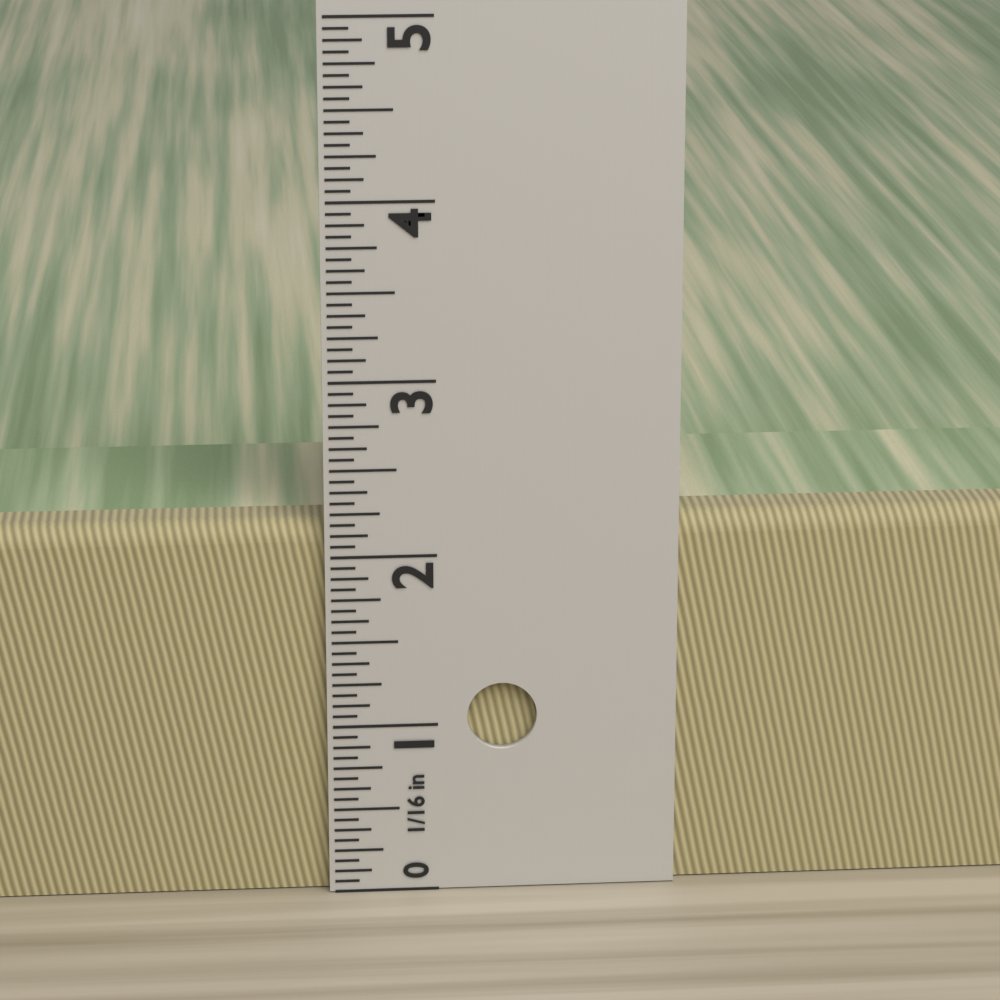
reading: 2.1875 in
